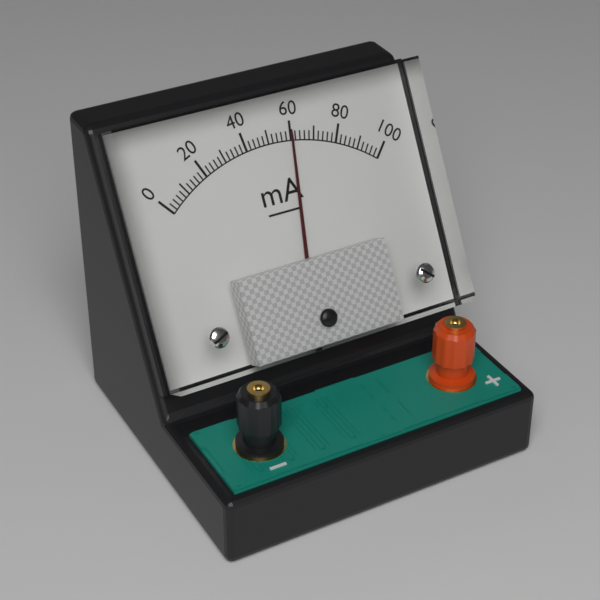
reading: 60 mA
